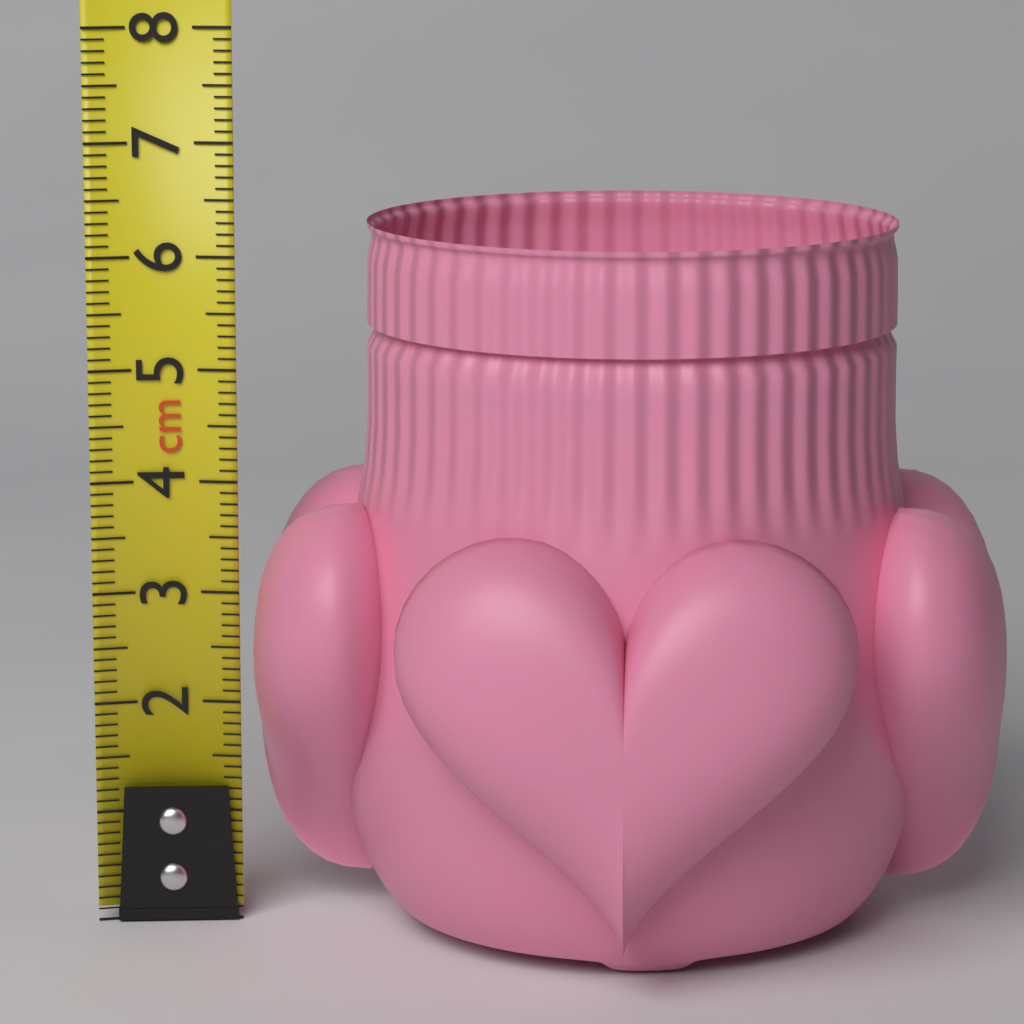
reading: 6.3 cm
